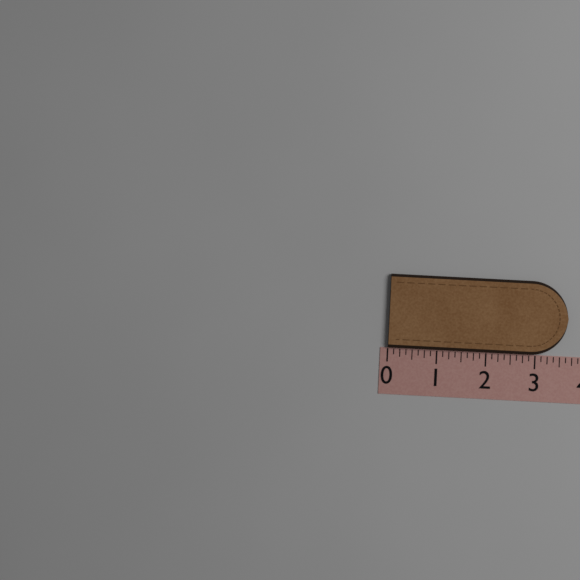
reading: 3.625 (no unit)
